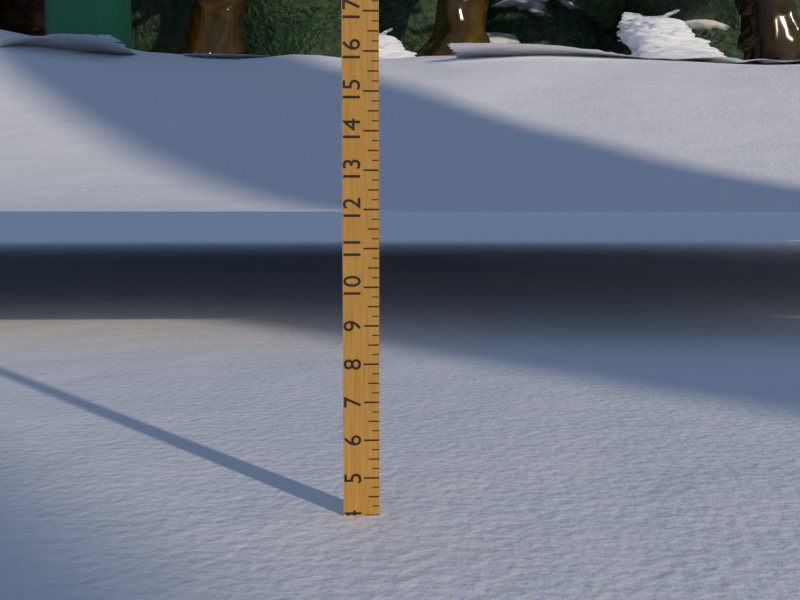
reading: 4.00 (no unit)
